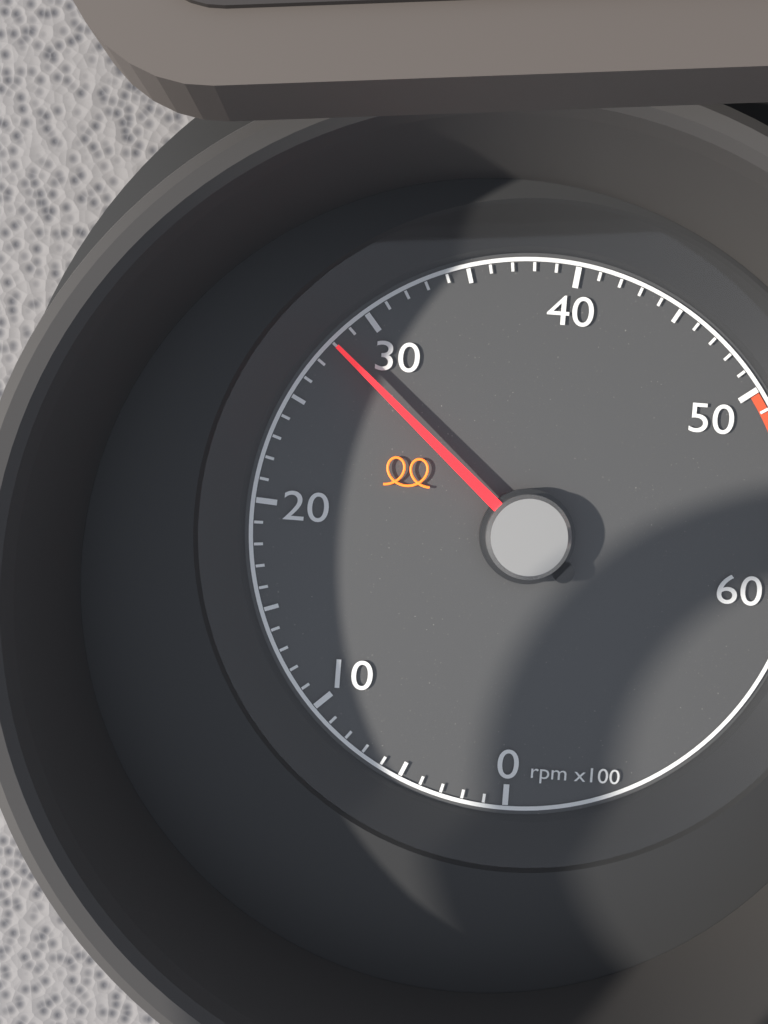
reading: 2800 rpm
